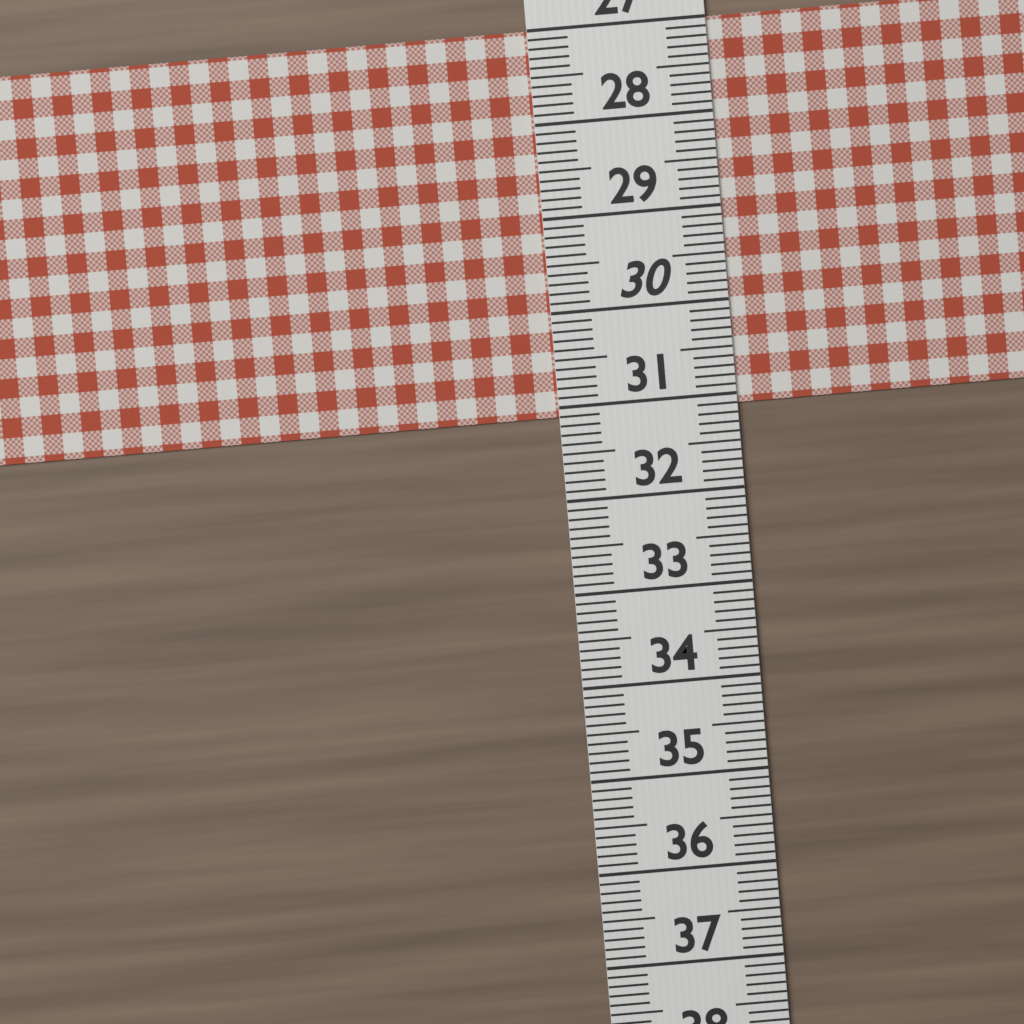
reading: 31.1 (no unit)
